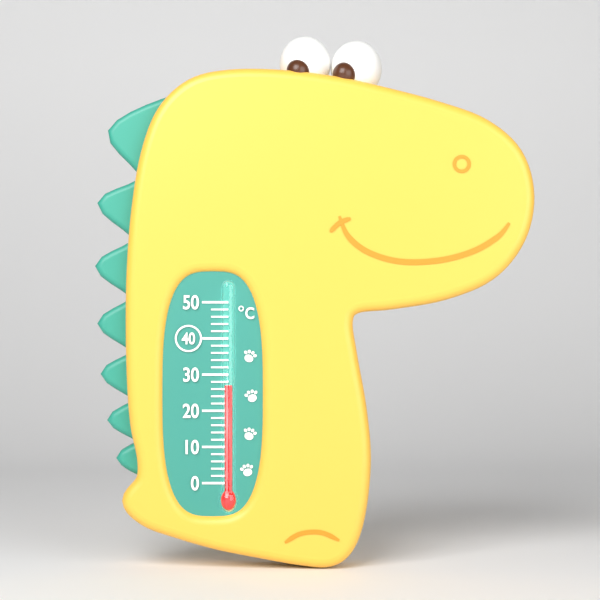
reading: 27 °C
